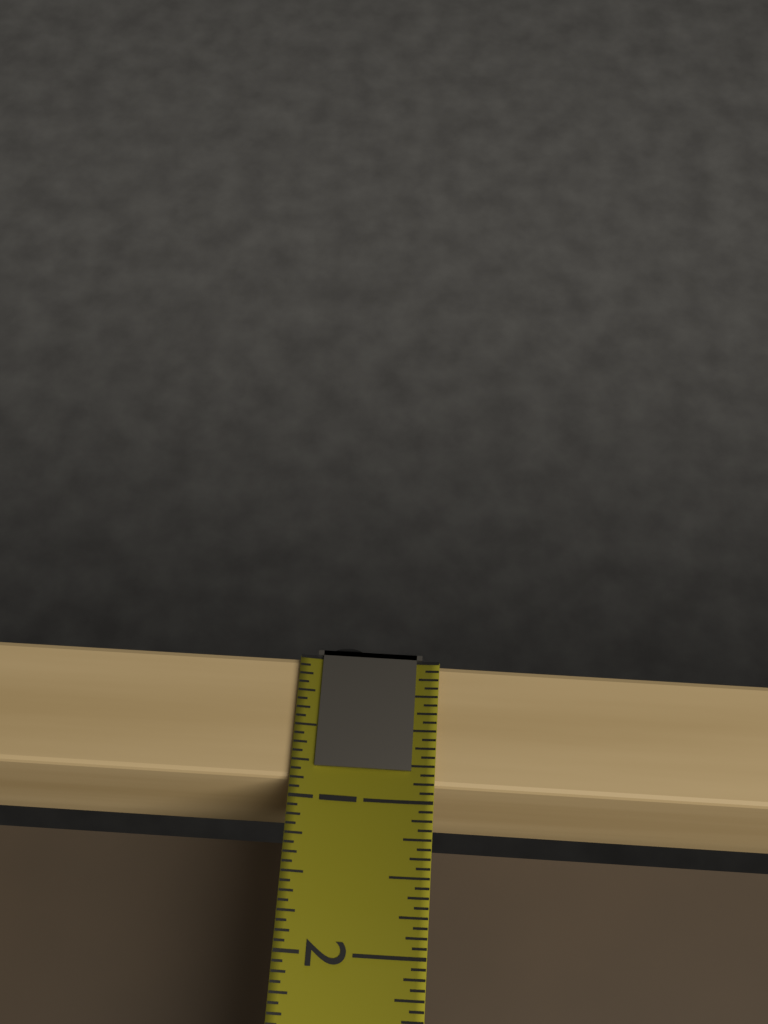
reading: 0.8750 (no unit)
